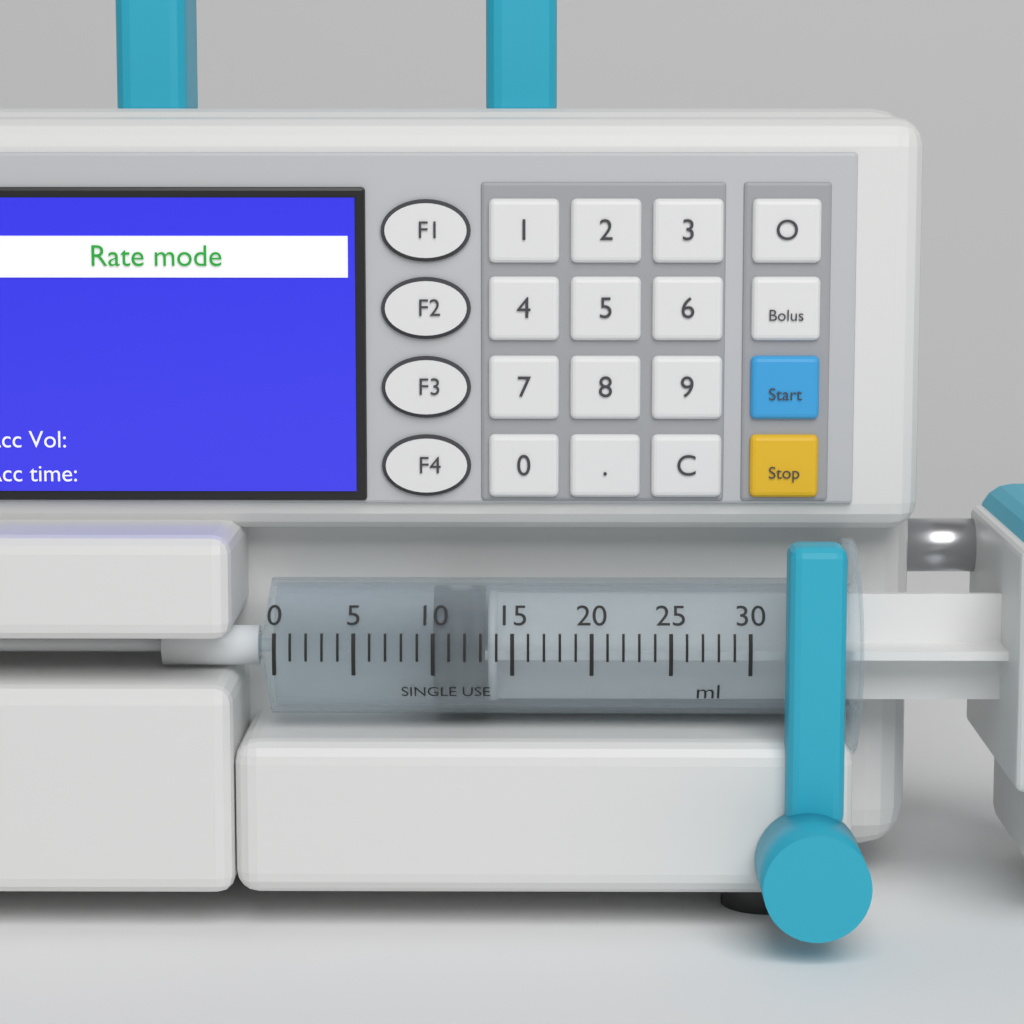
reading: 10 ml
